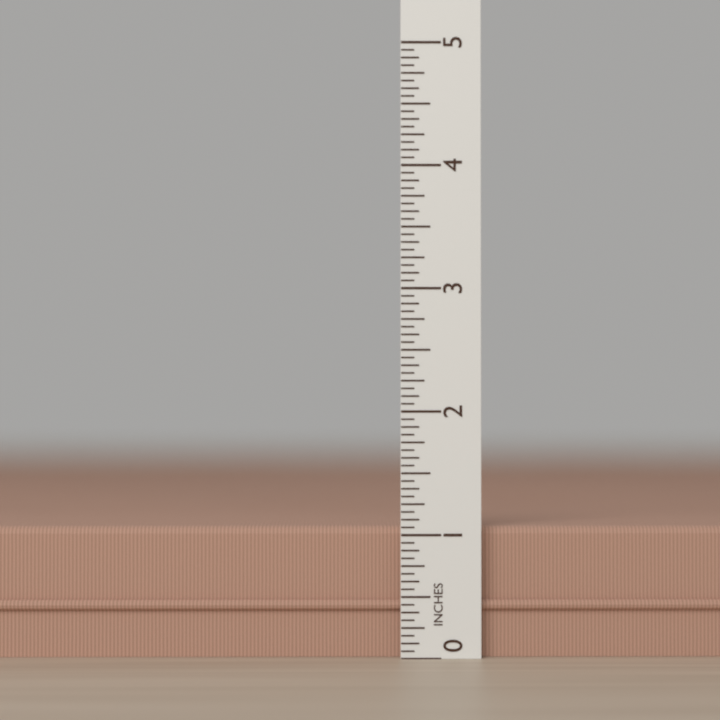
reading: 1.0625 in
